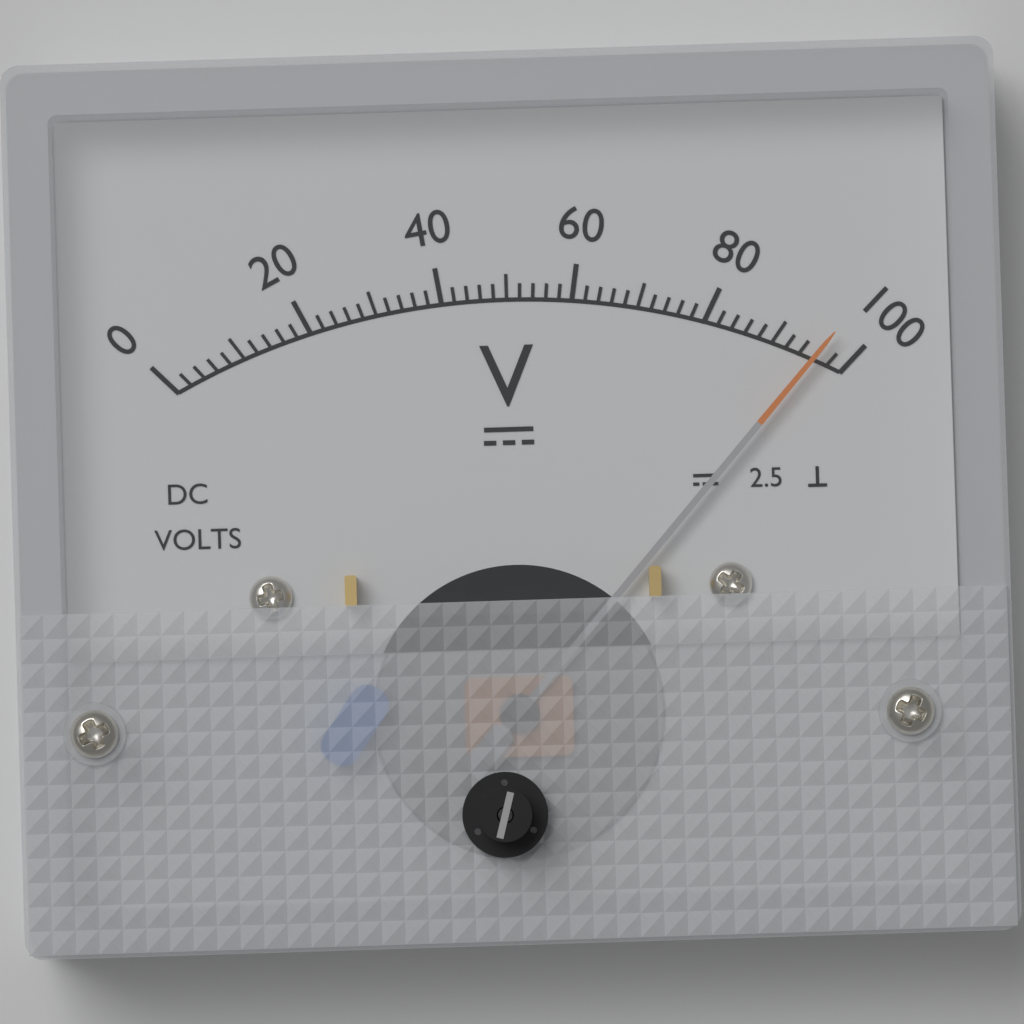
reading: 96 V
